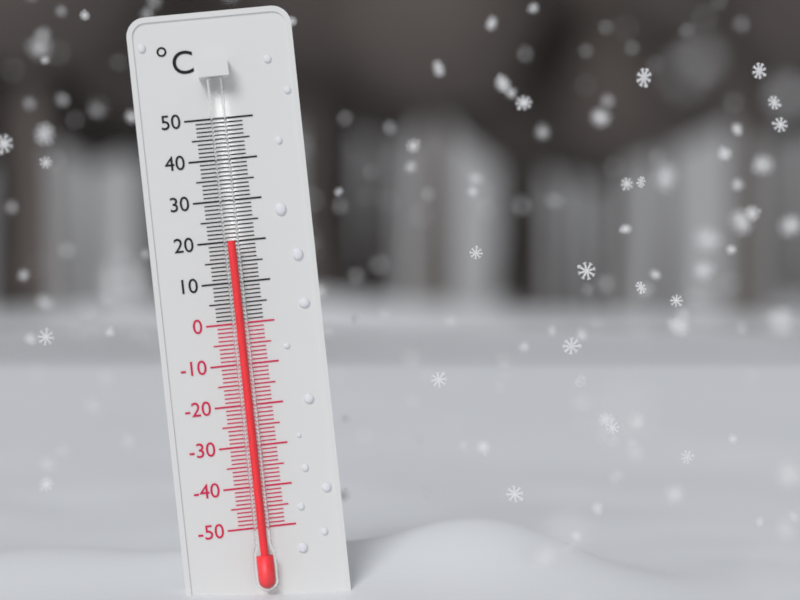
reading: 20 °C
